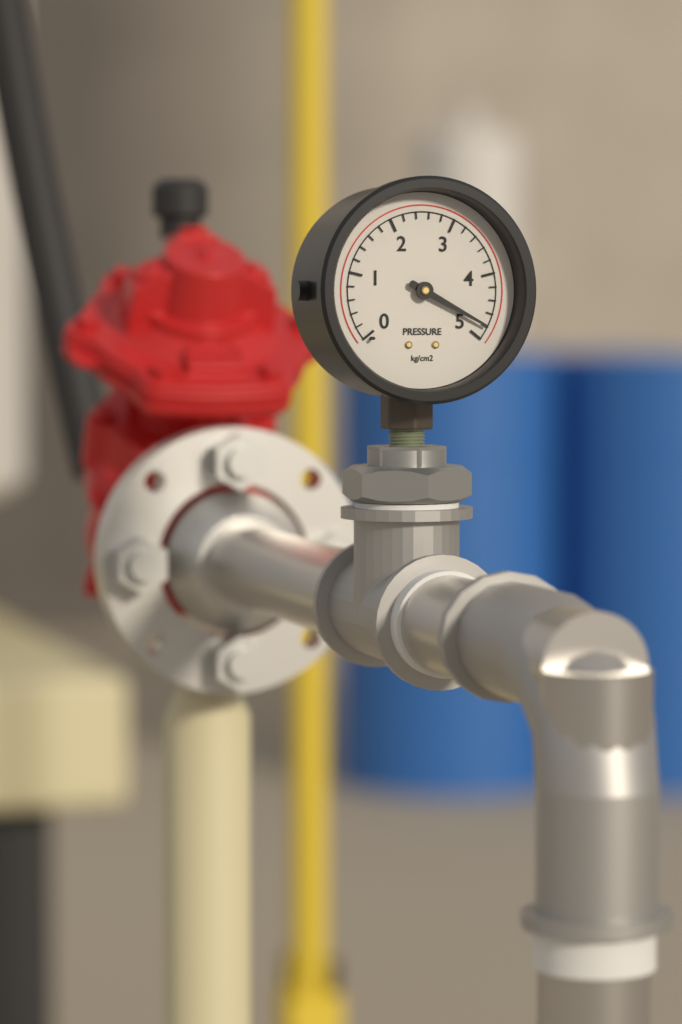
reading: 4.8 kg/cm2
